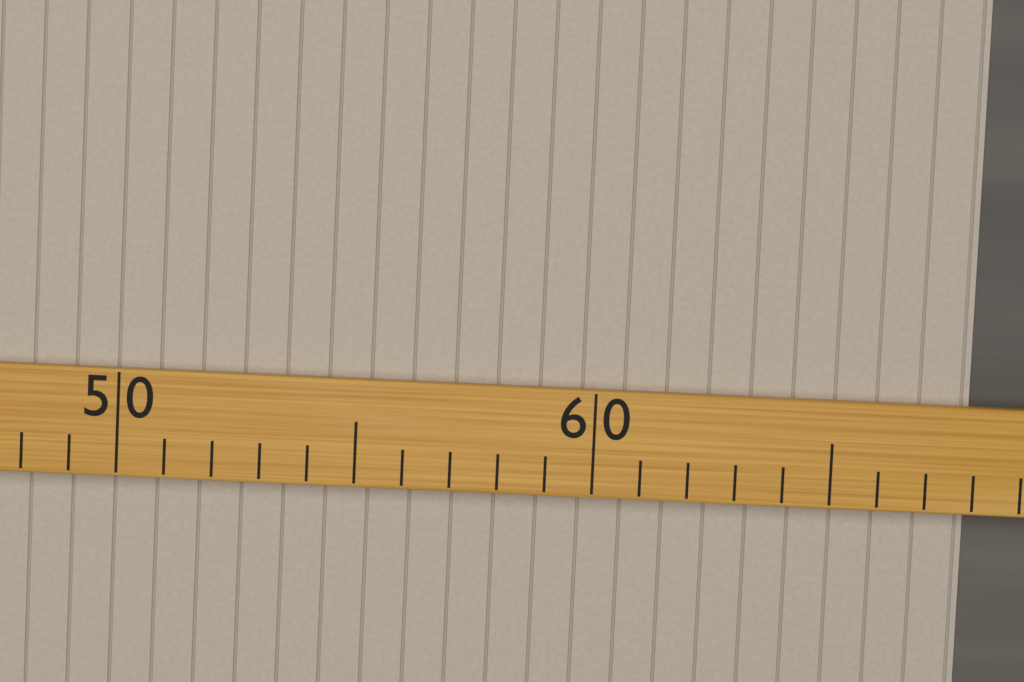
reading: 68 (no unit)
